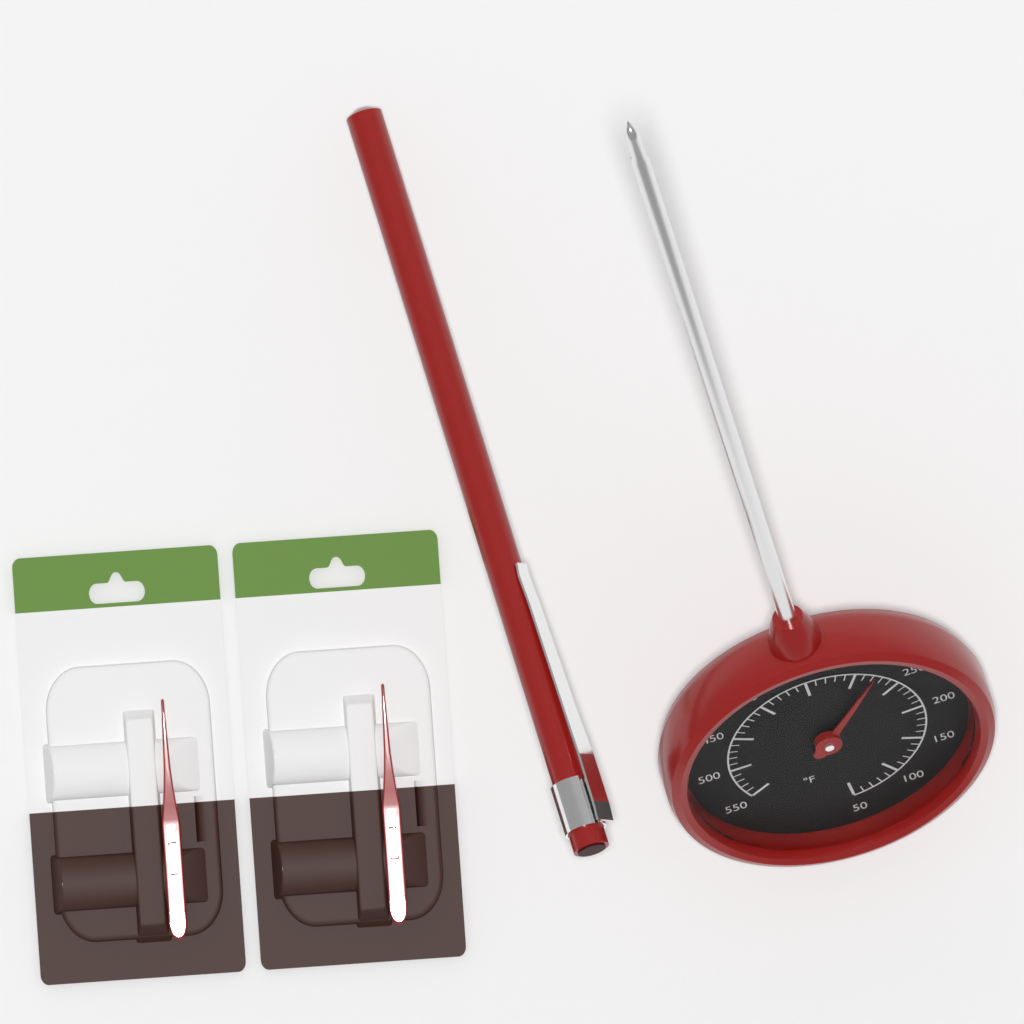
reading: 280 °F
